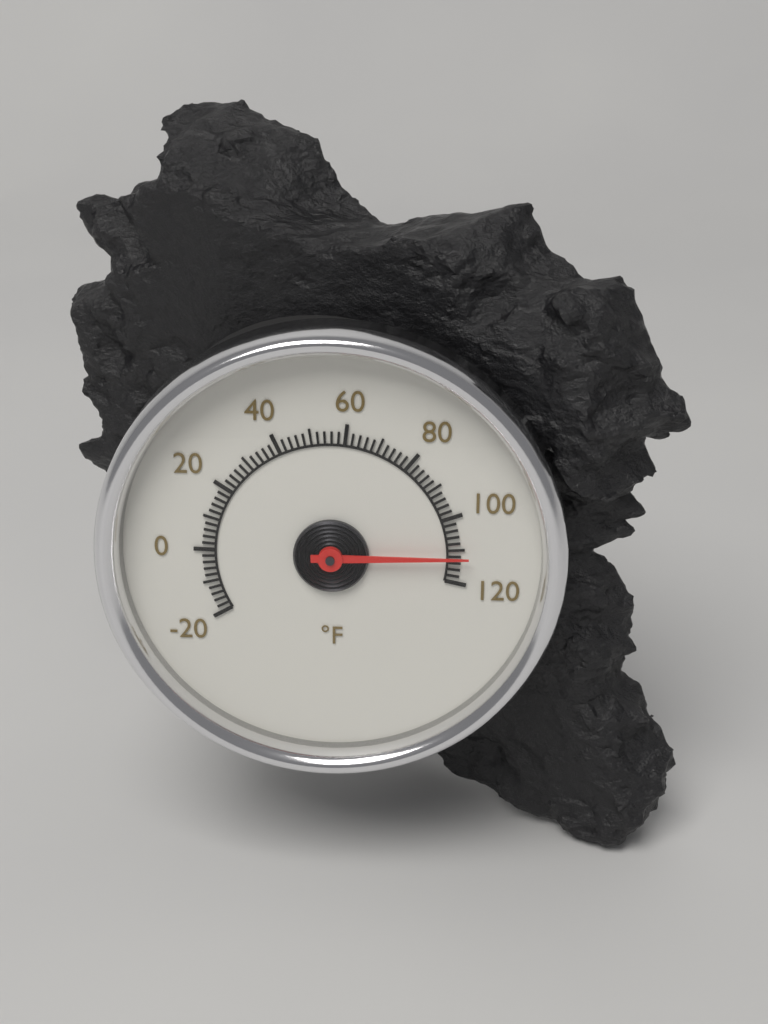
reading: 112 °F
